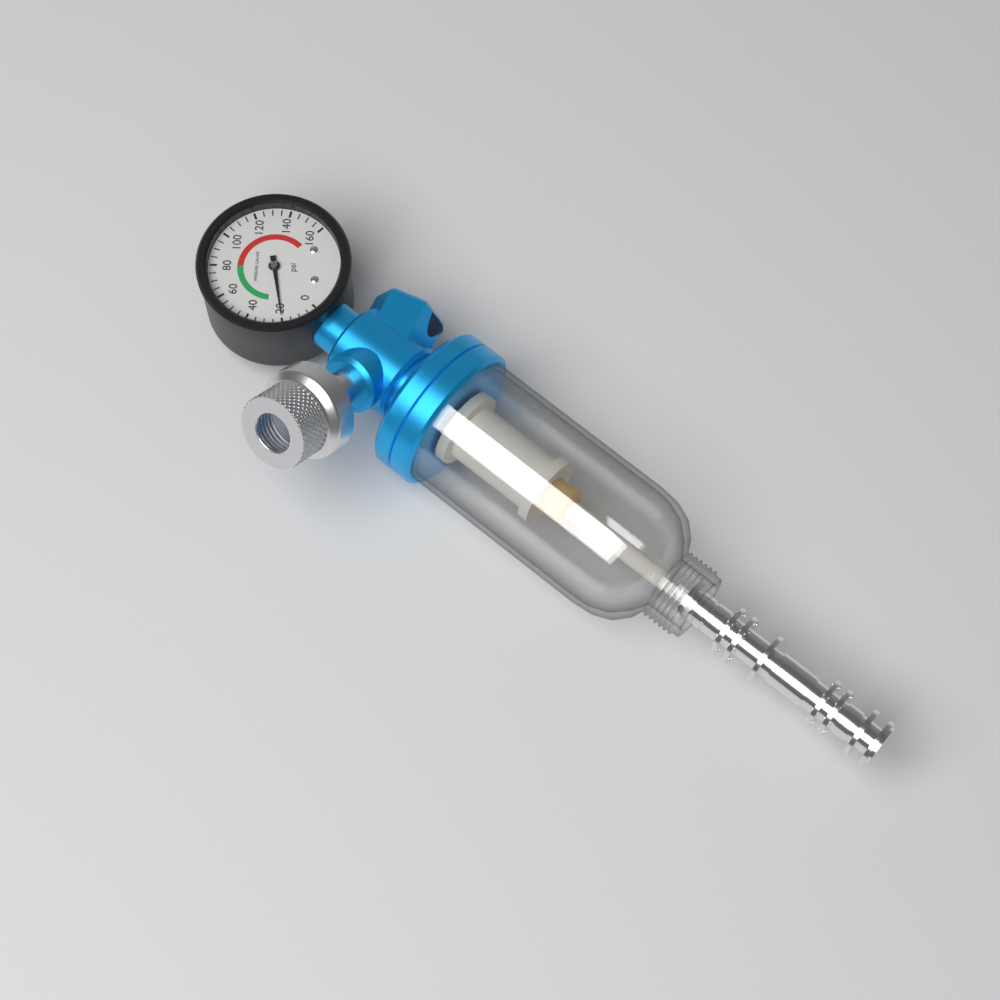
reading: 20 psi
